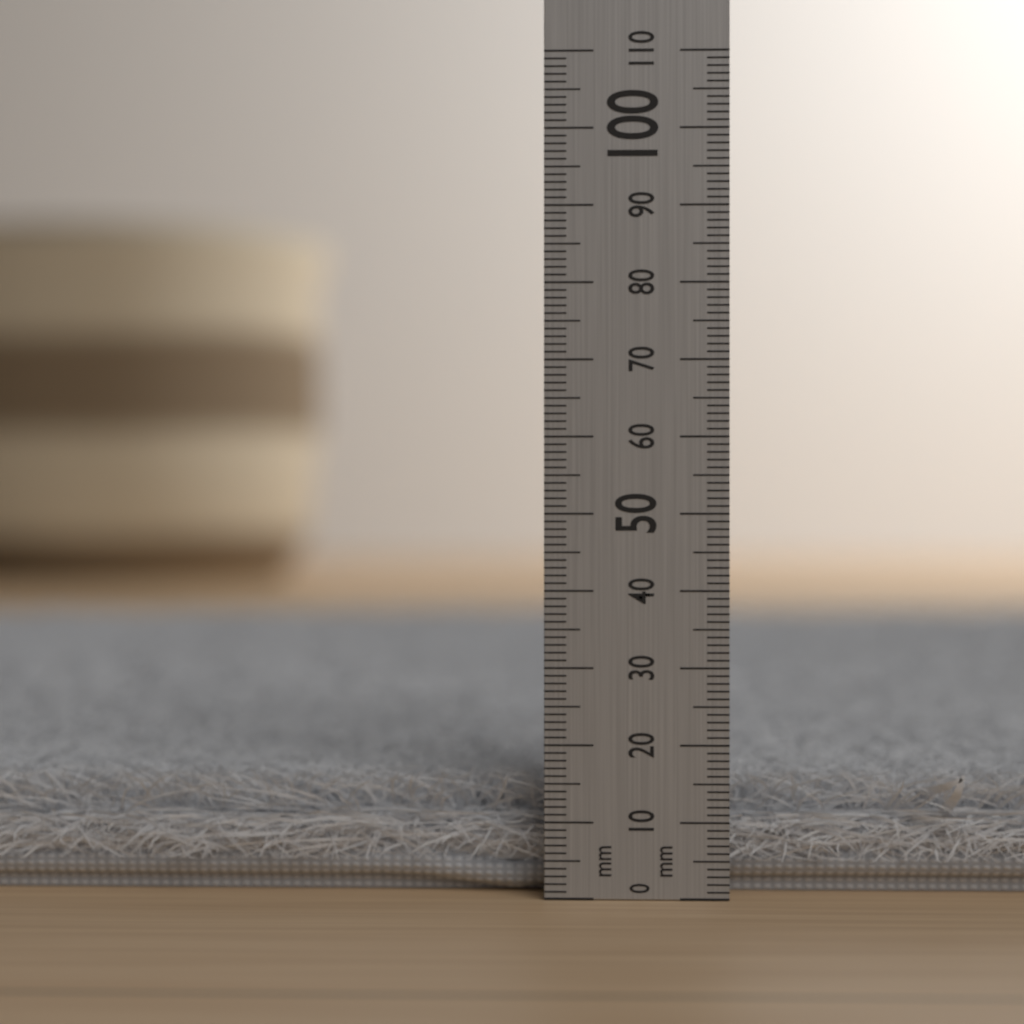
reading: 16 mm
